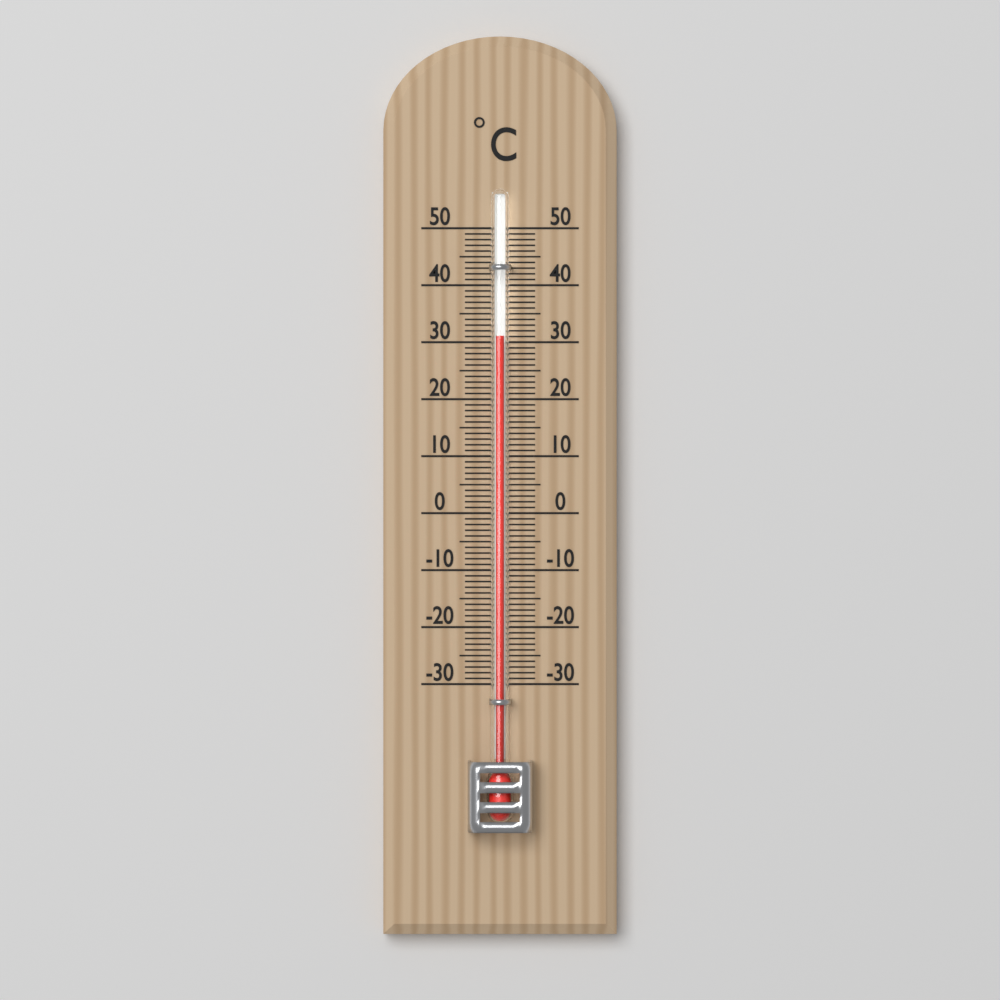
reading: 31 °C
